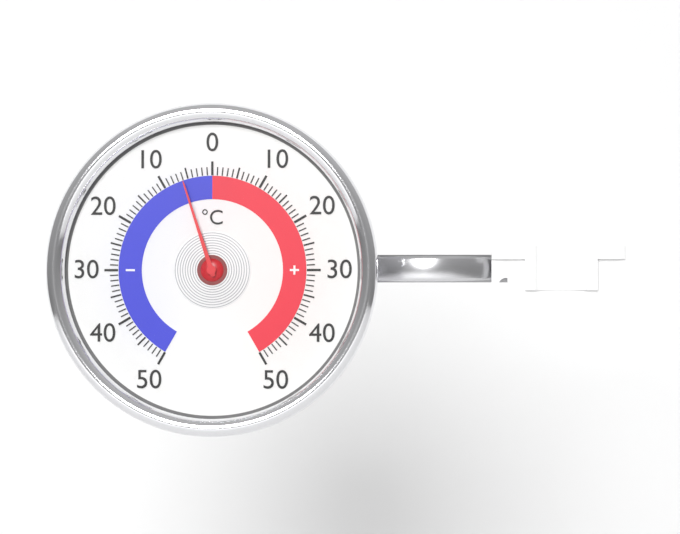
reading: -6 °C
